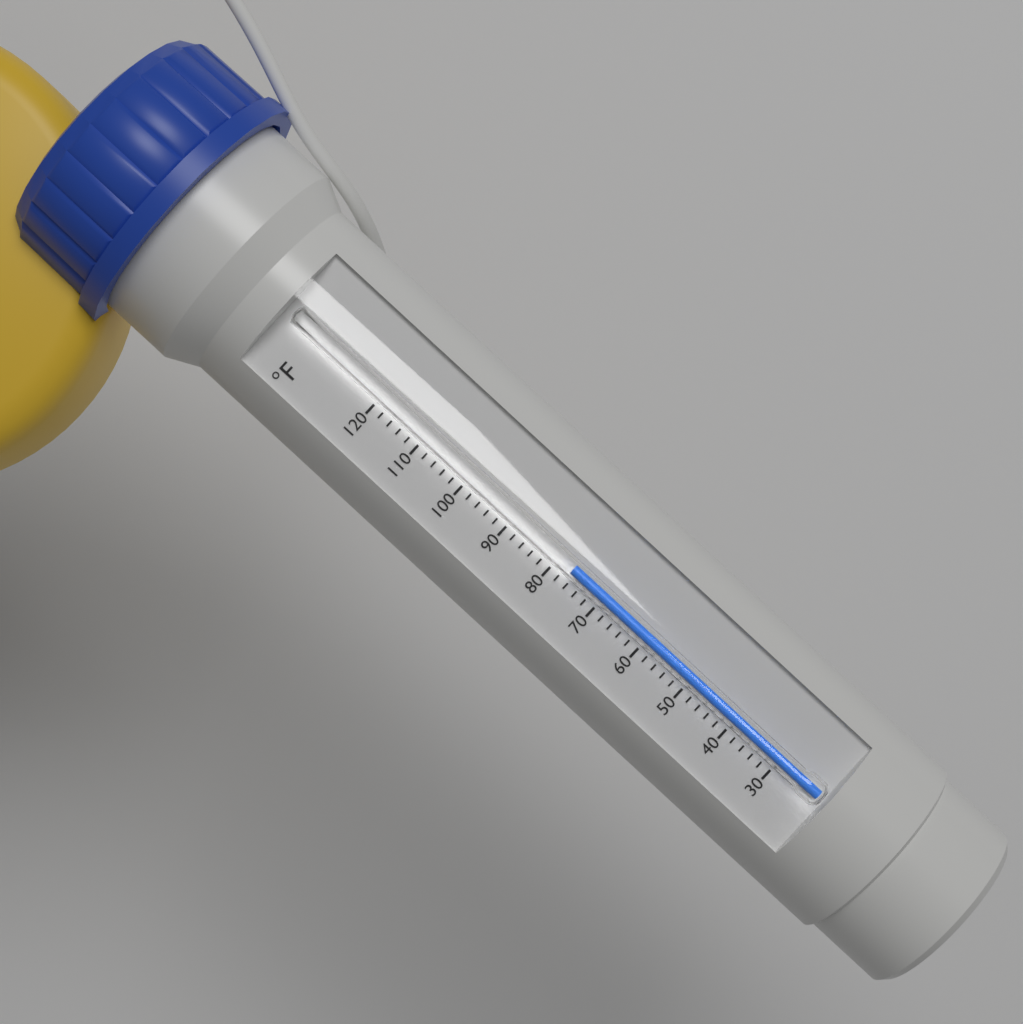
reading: 77 °F
